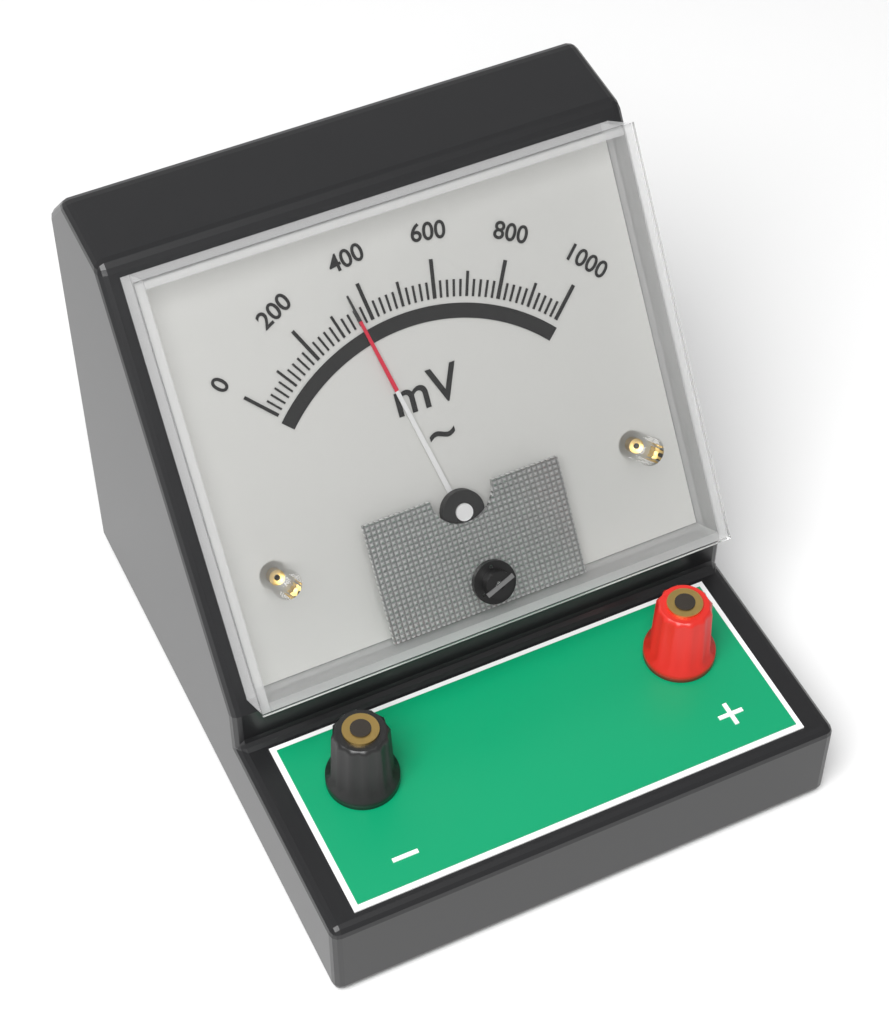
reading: 360 mV
